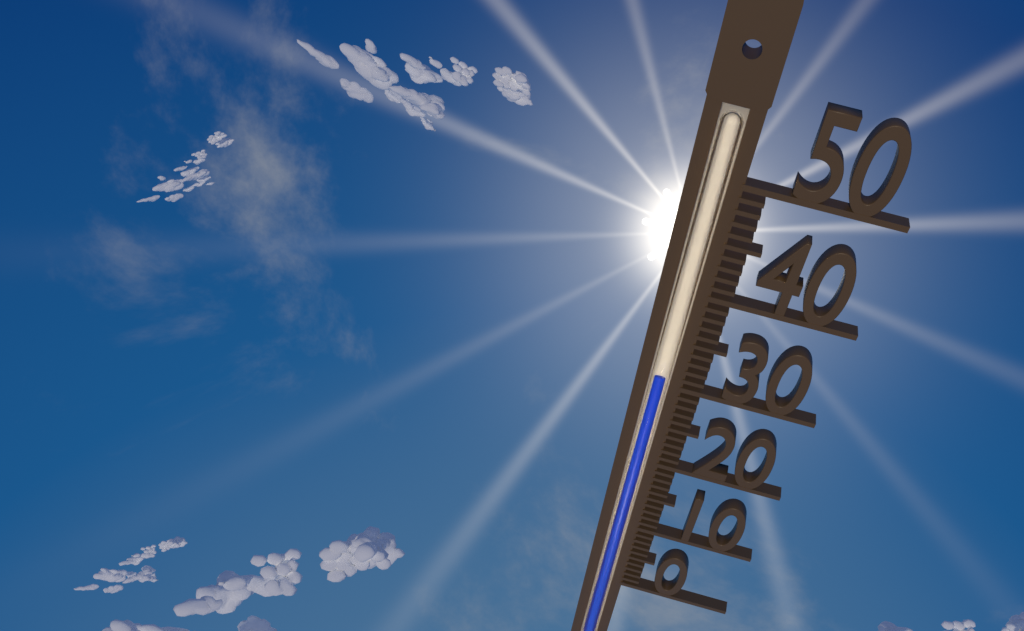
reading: 31 (no unit)
